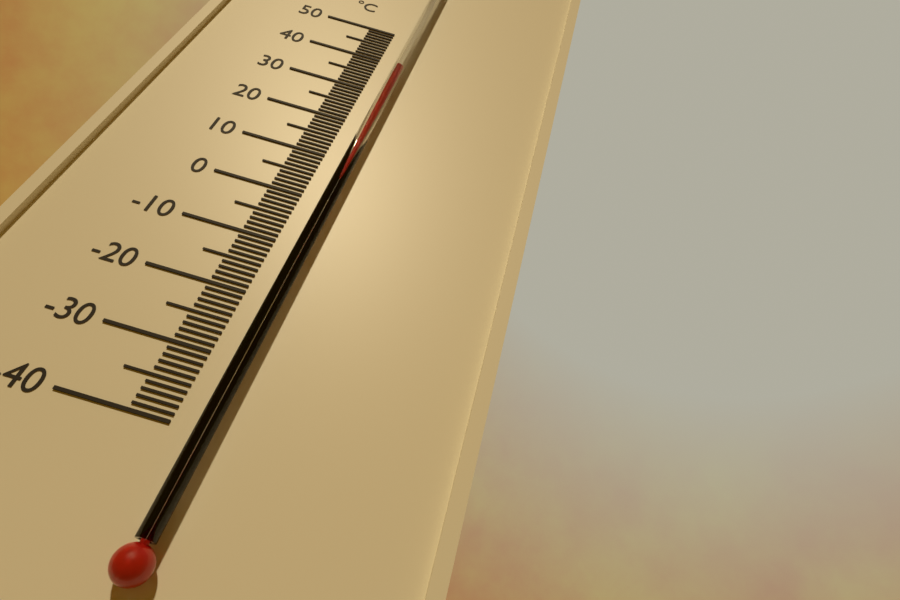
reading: 37 °C
